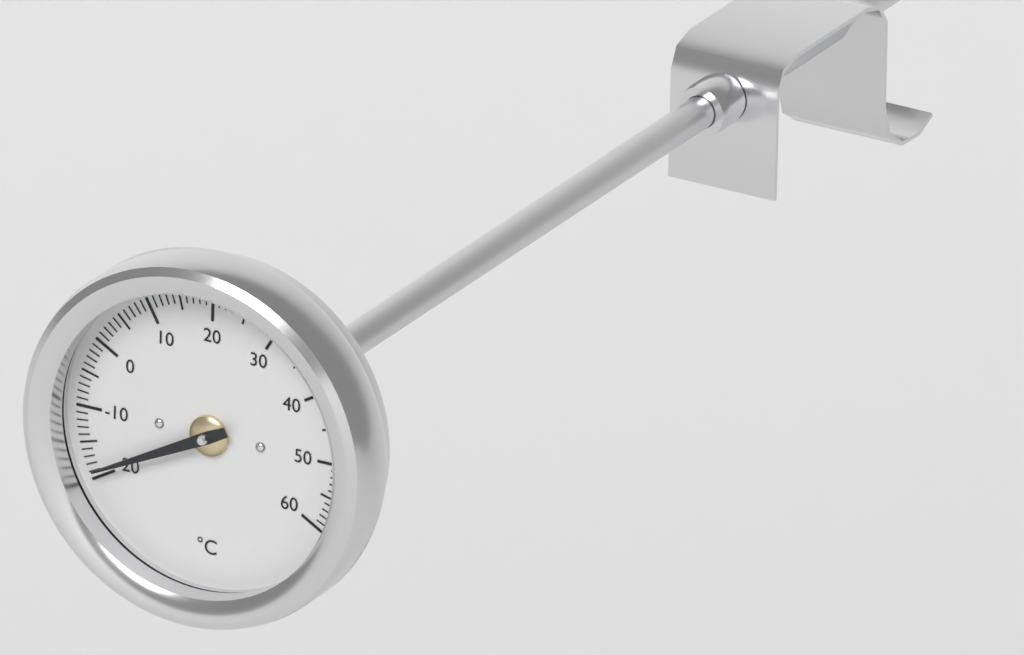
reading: -19 °C
